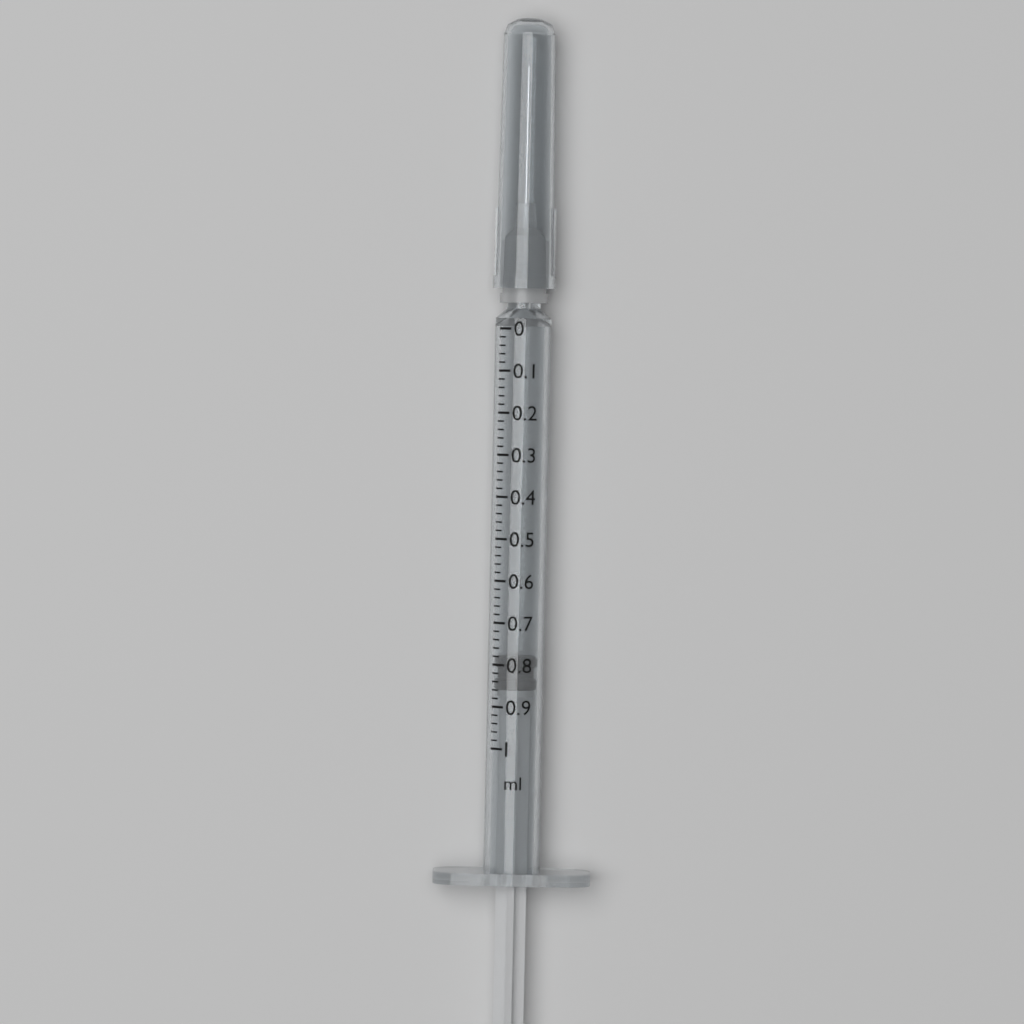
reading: 0.78 ml
